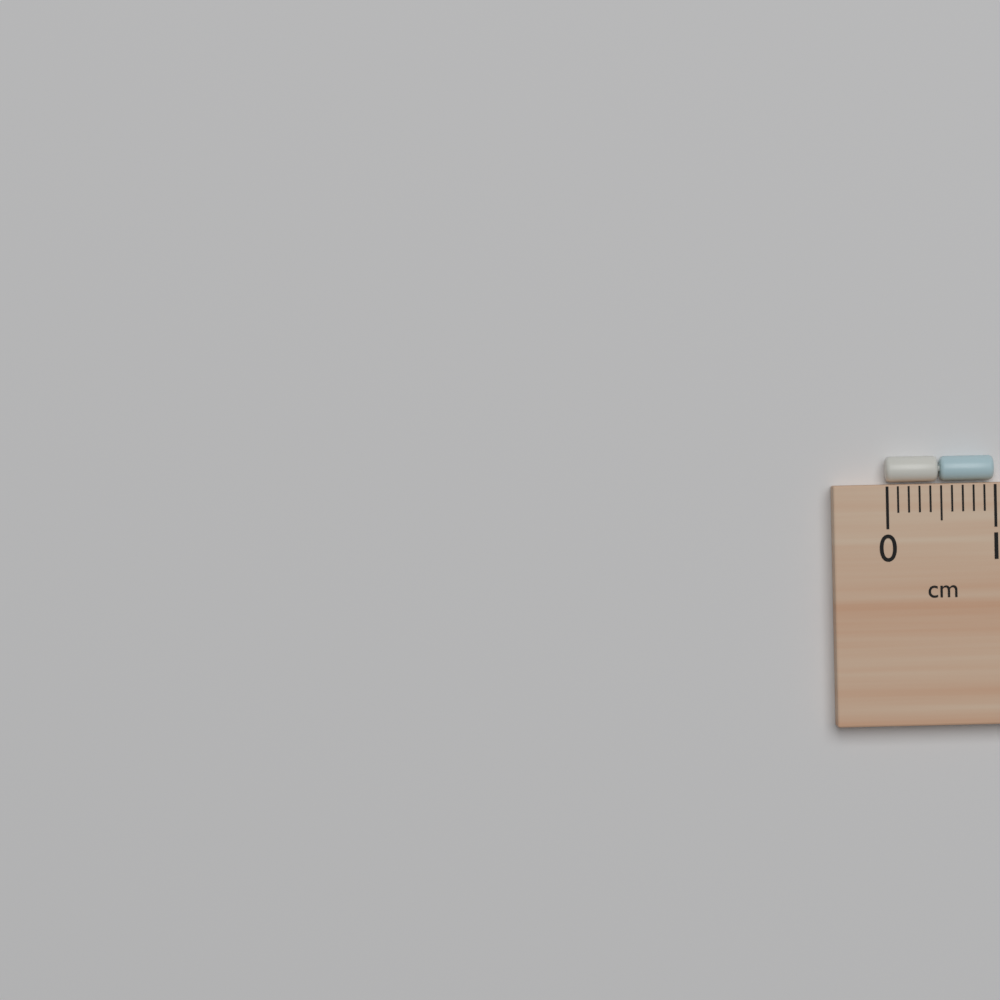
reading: 1.0 cm
